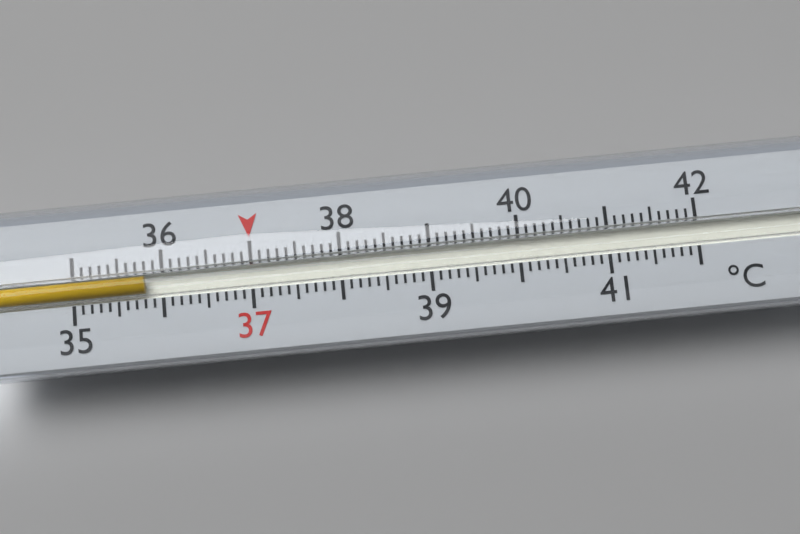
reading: 35.8 °C
